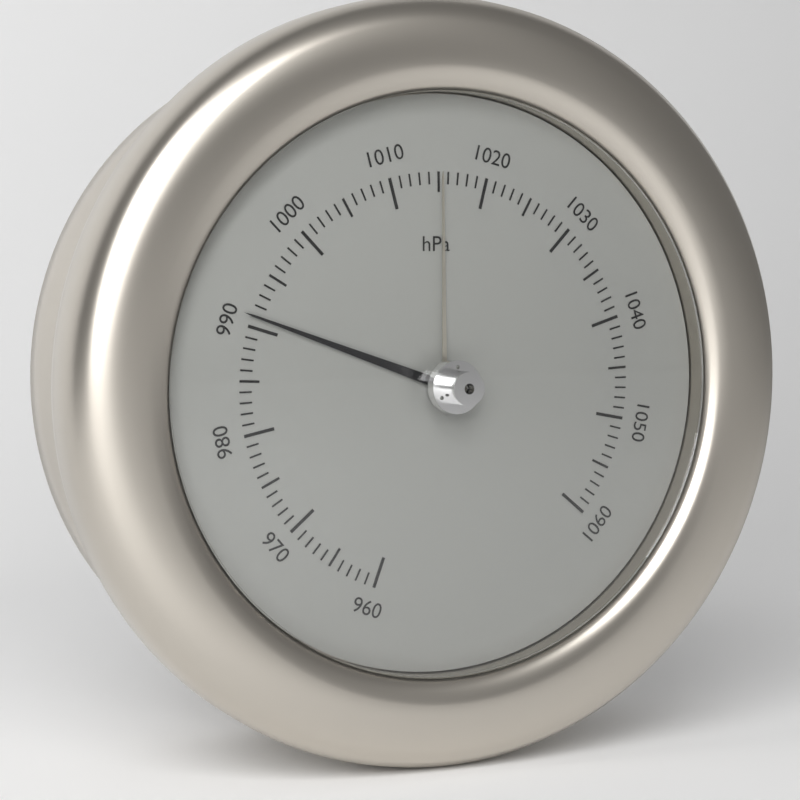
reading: 991 hPa
